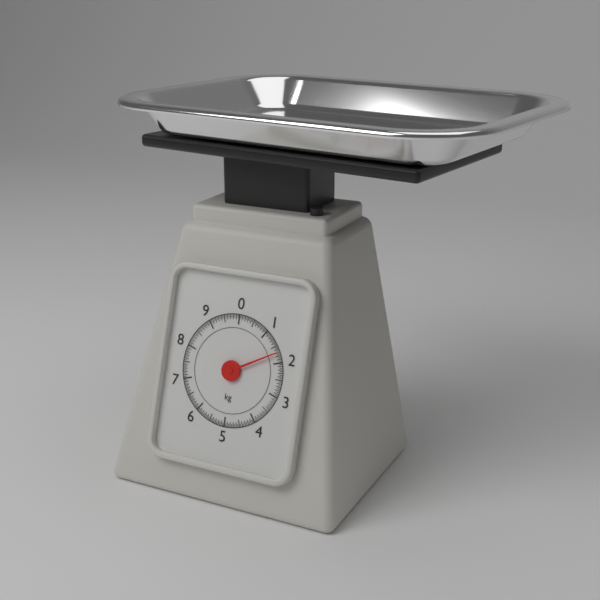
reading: 1.70 kg
